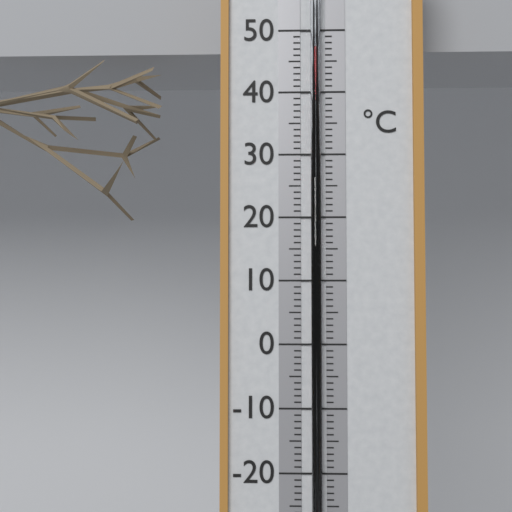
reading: 47 °C
